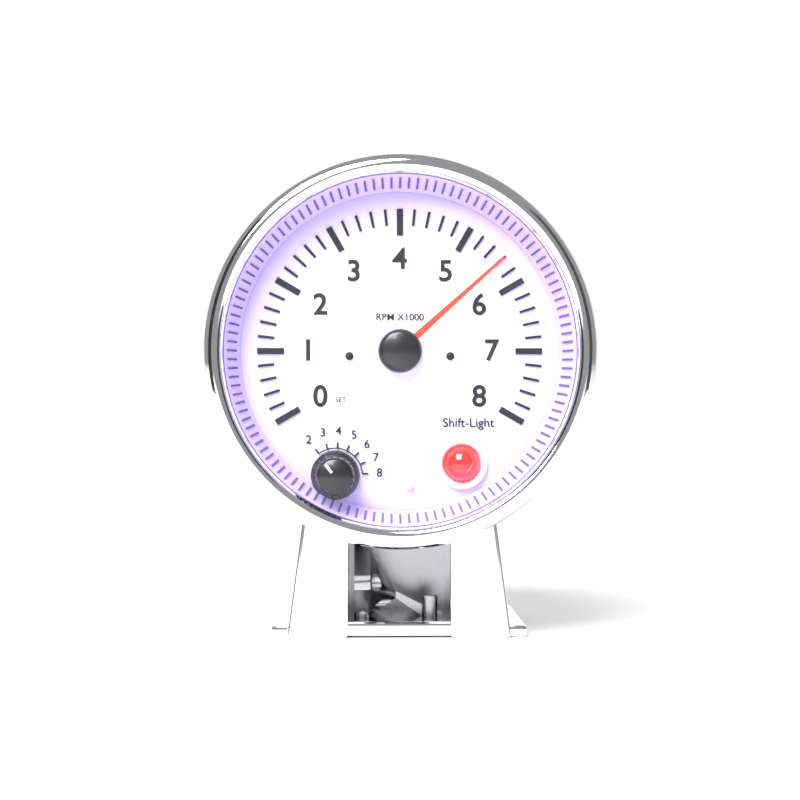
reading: 5.6 RPM x1000
